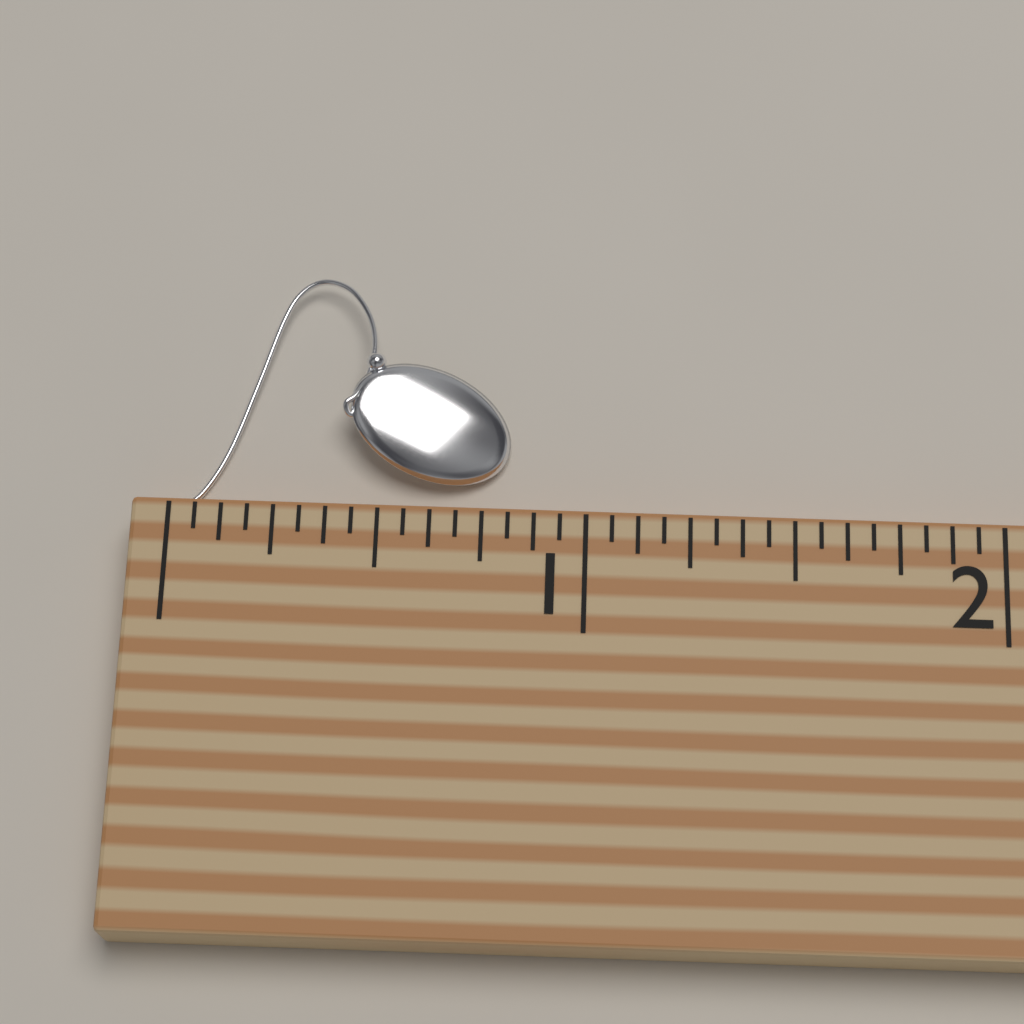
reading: 0.8125 (no unit)
